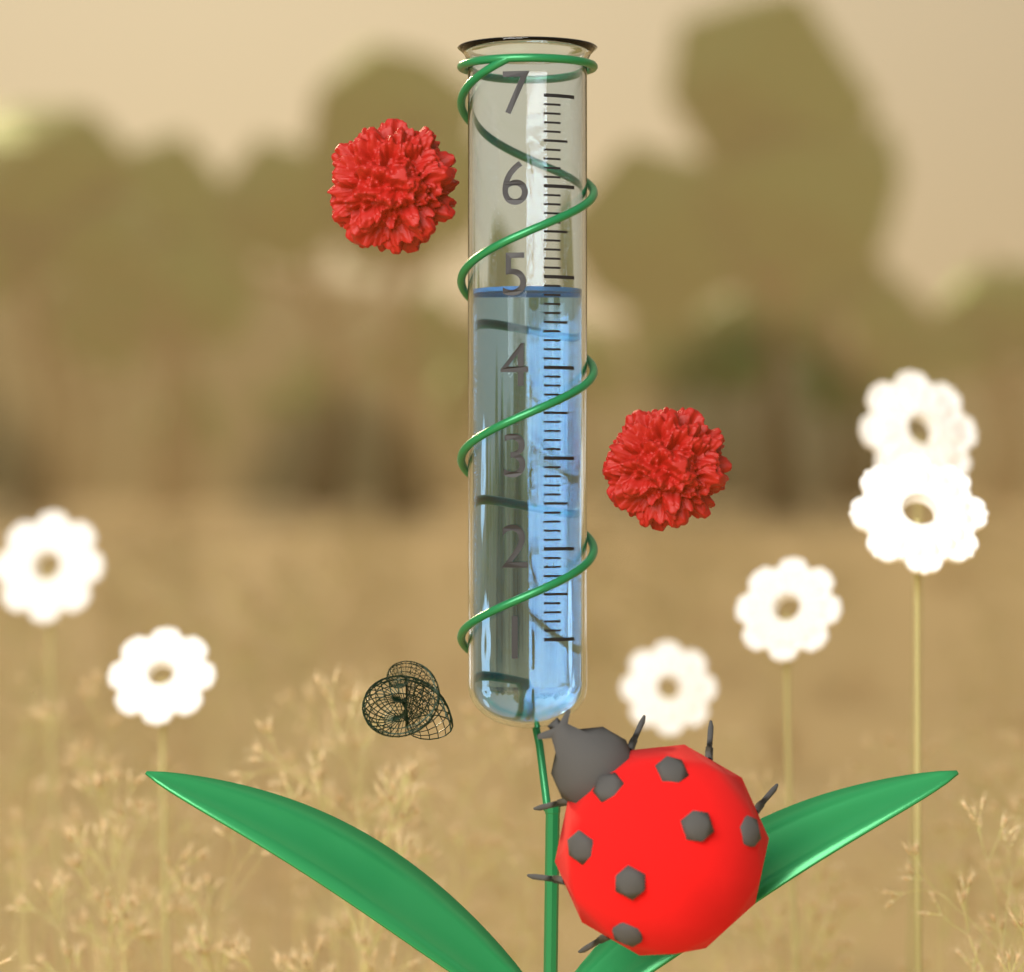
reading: 4.9 (no unit)
